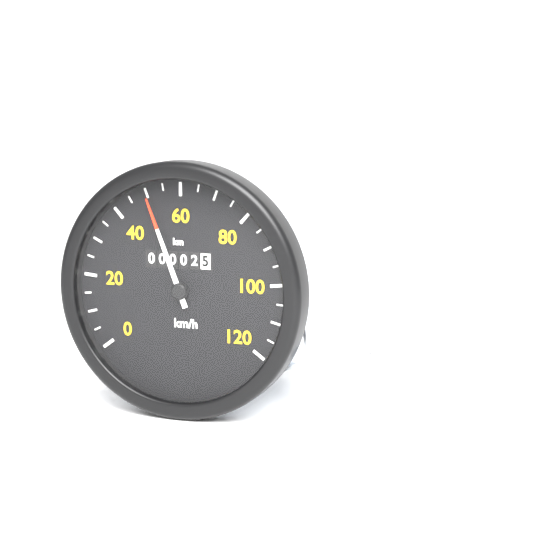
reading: 50 km/h
